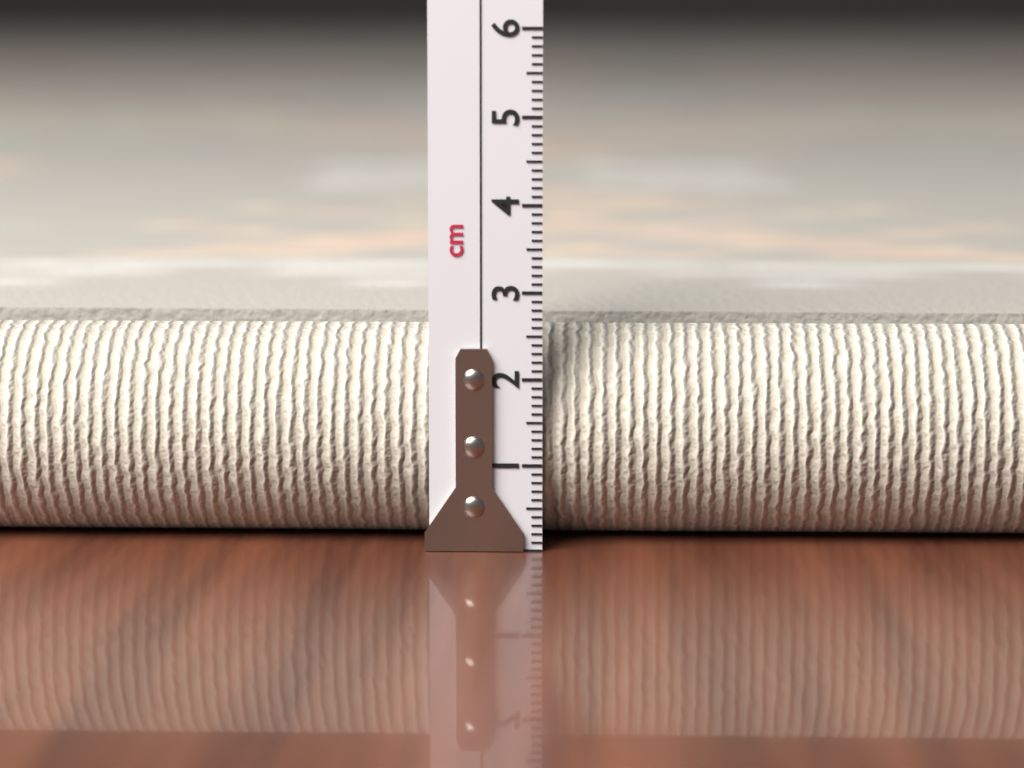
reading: 2.5 cm
